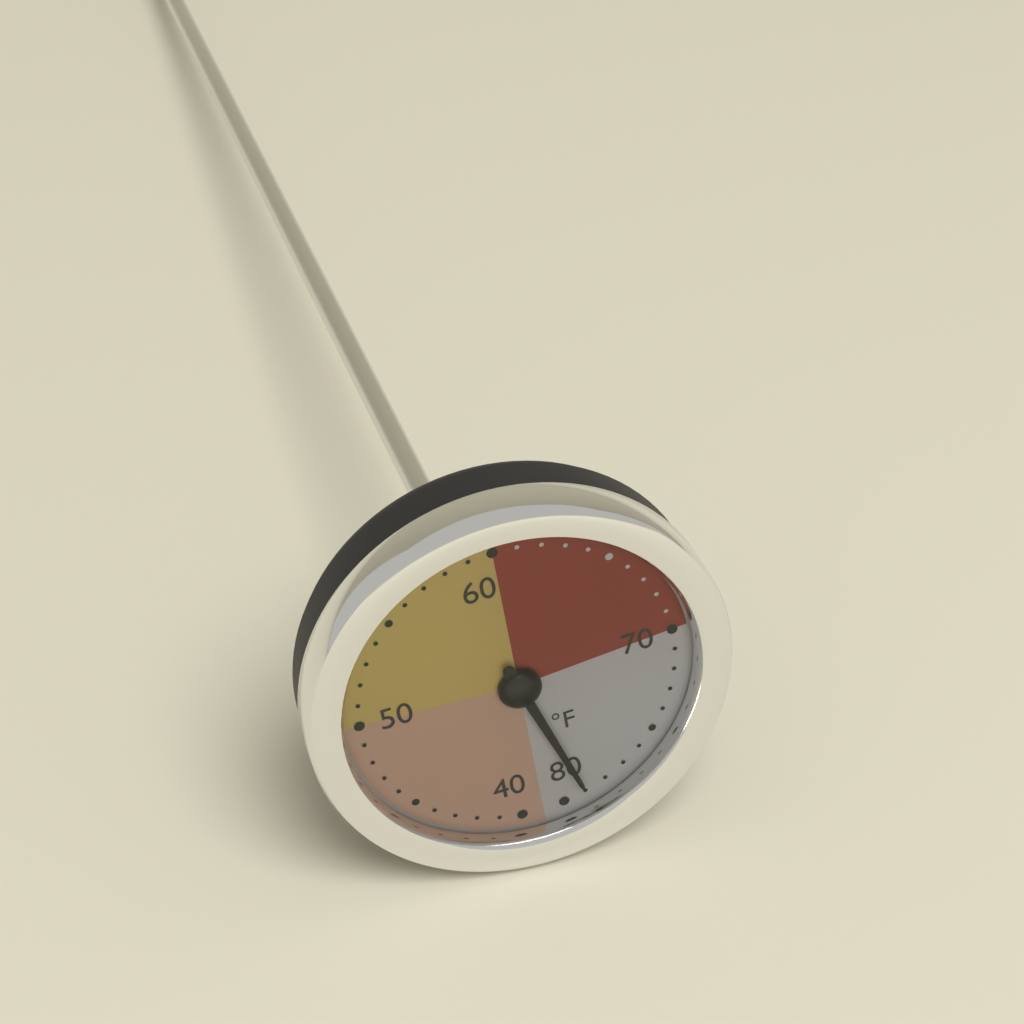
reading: 79 °F
